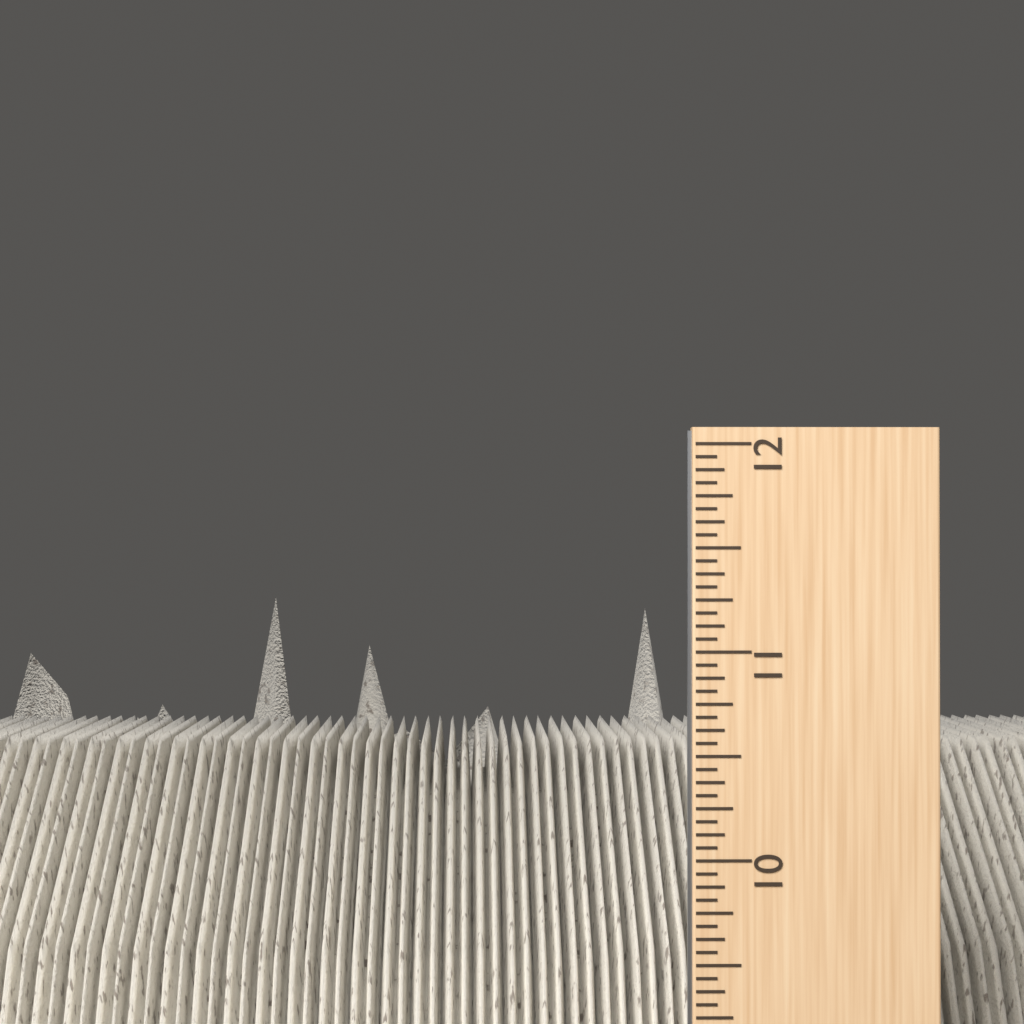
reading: 11.1250 inch
